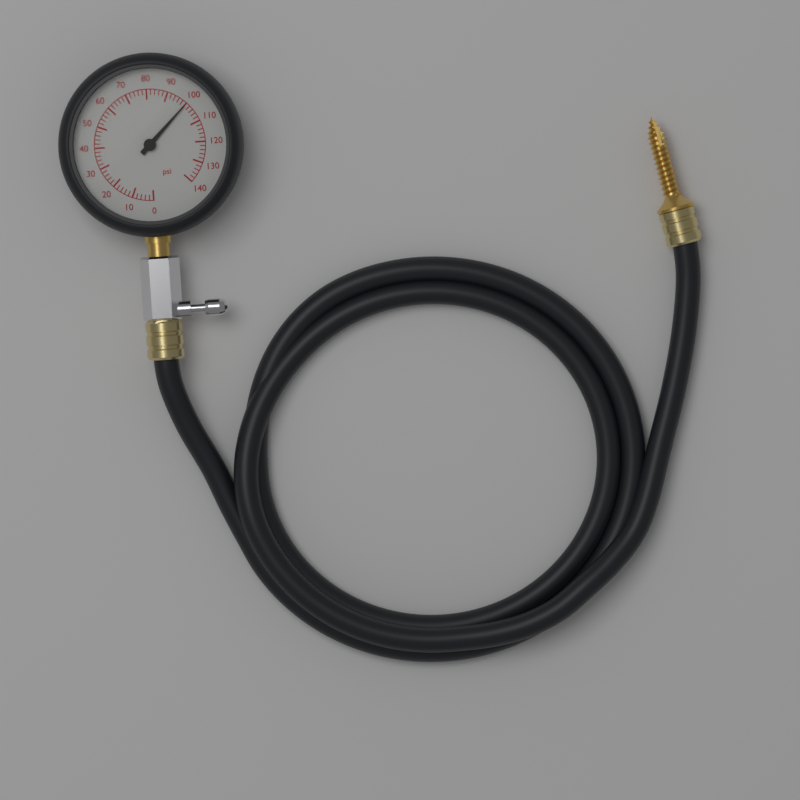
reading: 100 psi
